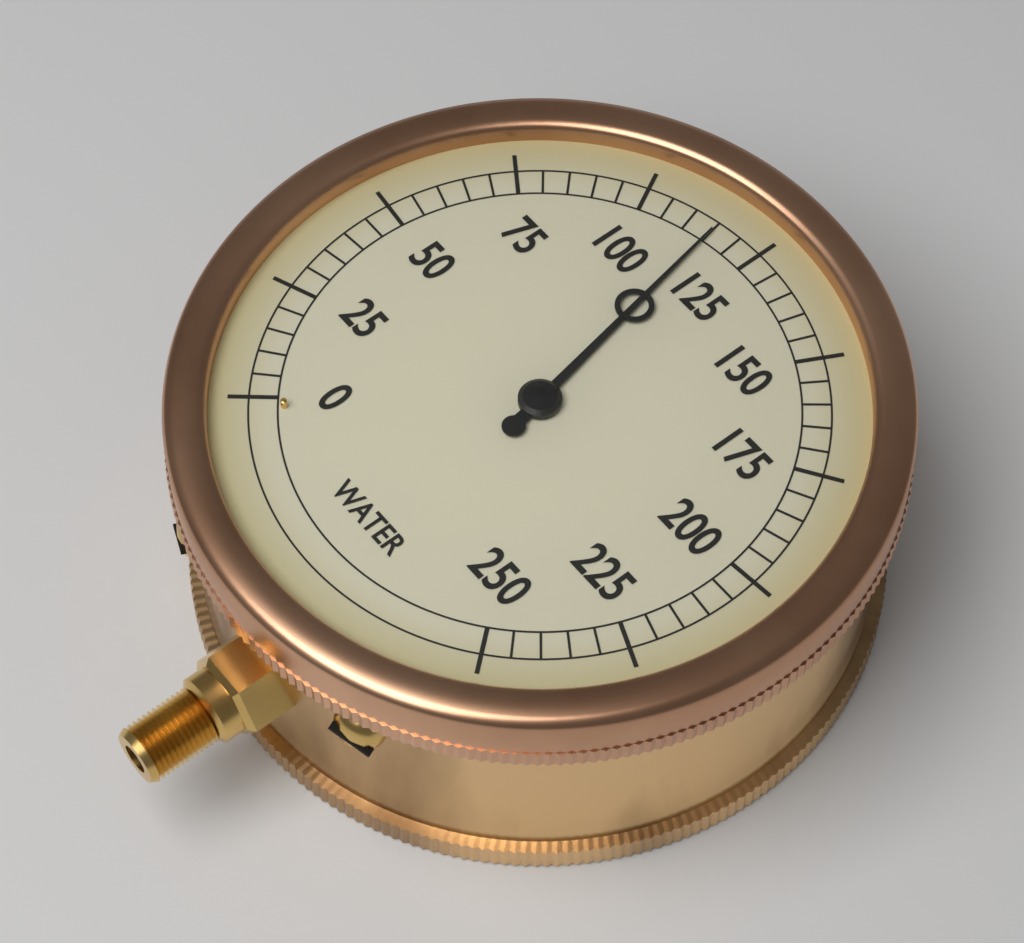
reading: 115 (no unit)
